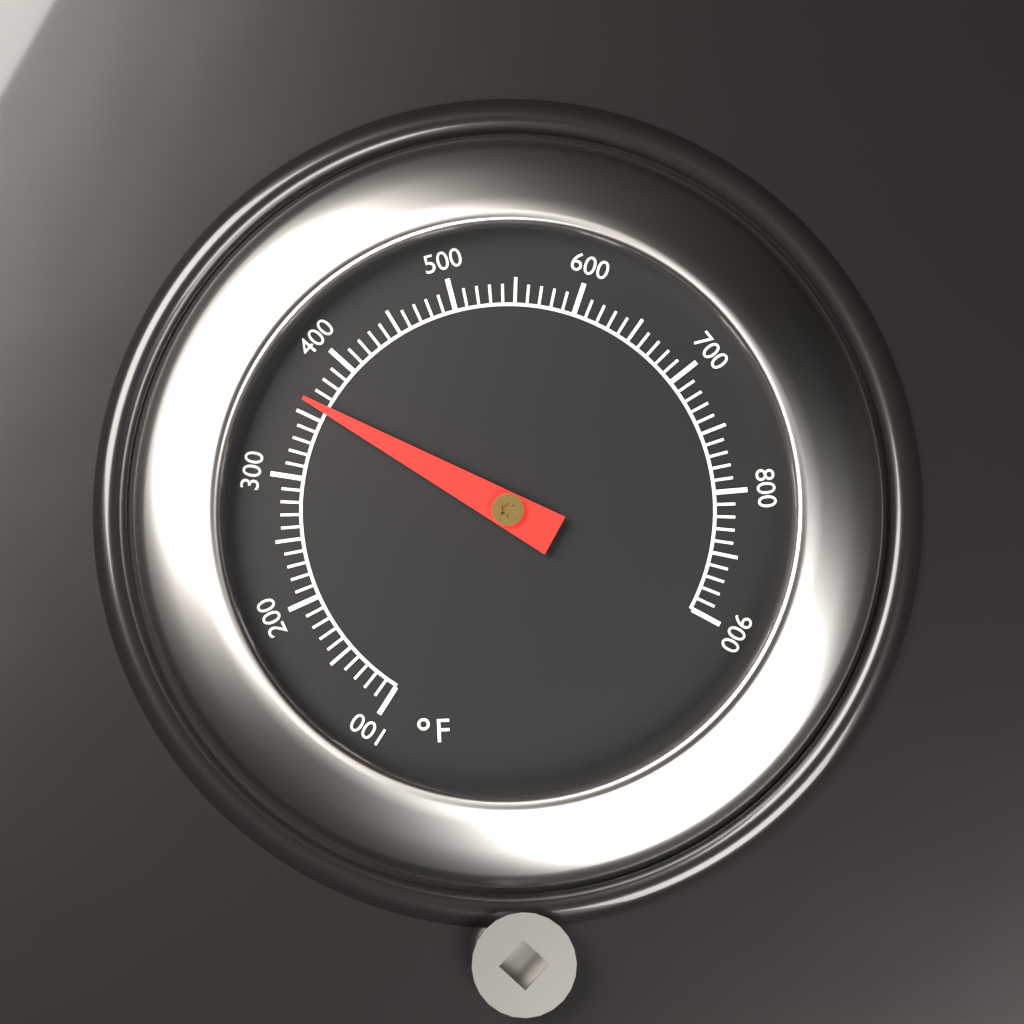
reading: 360 °F
